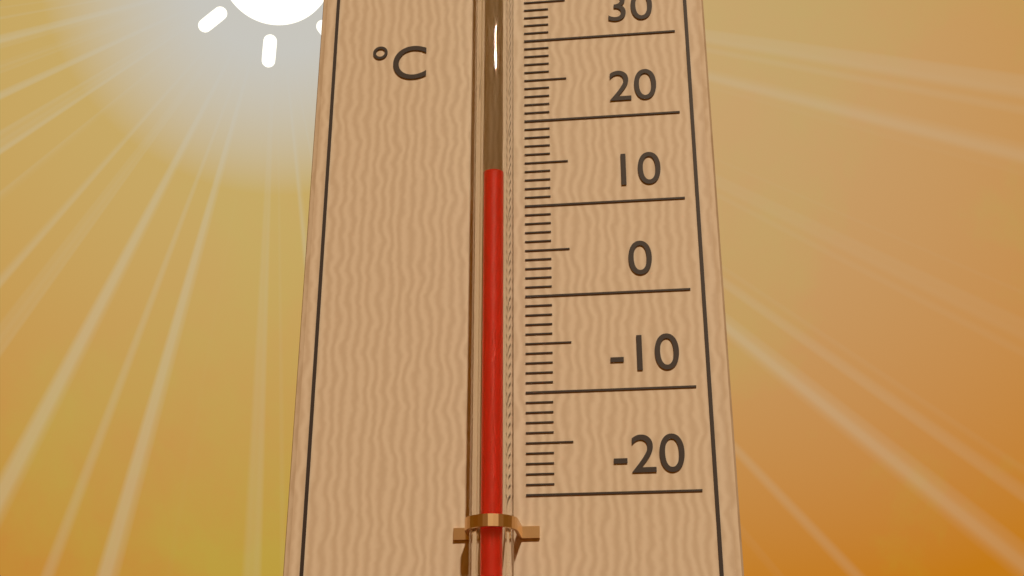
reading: 12 °C
